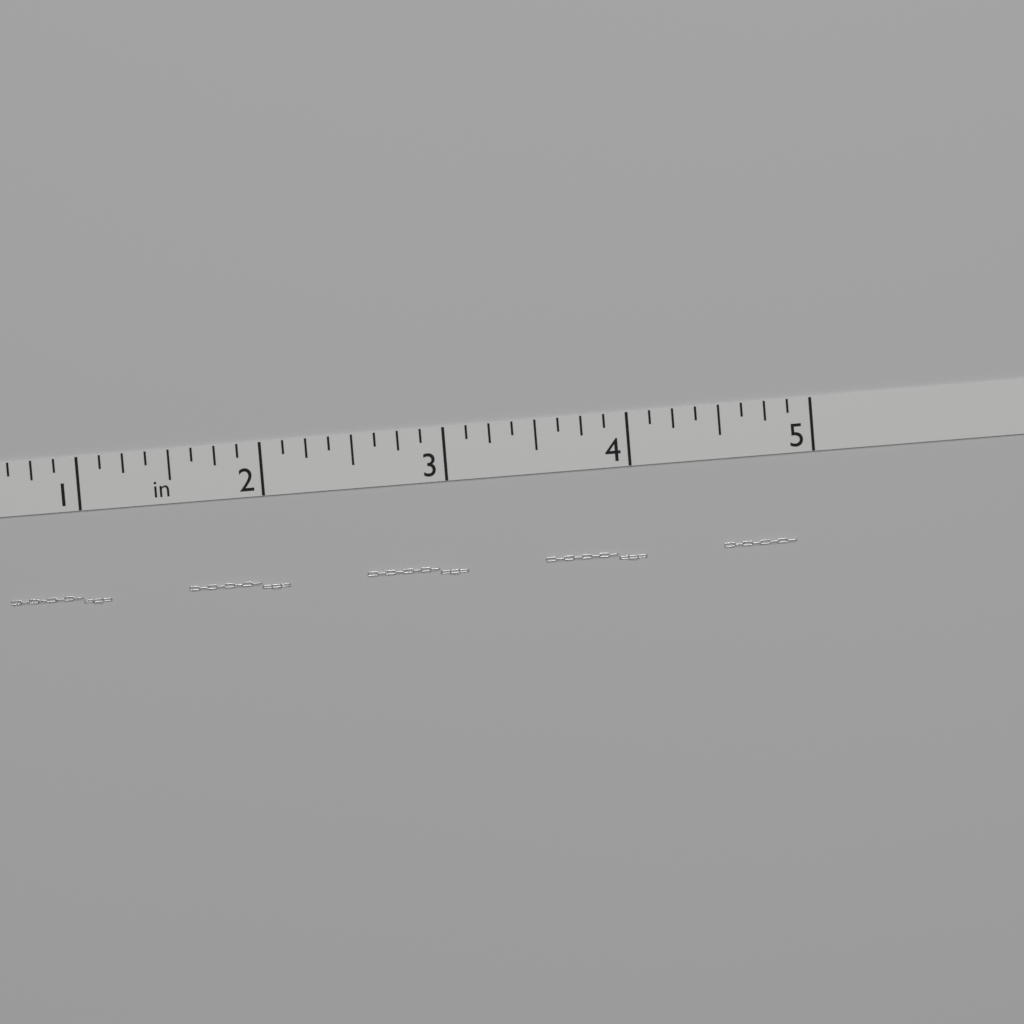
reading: 4.875 in
